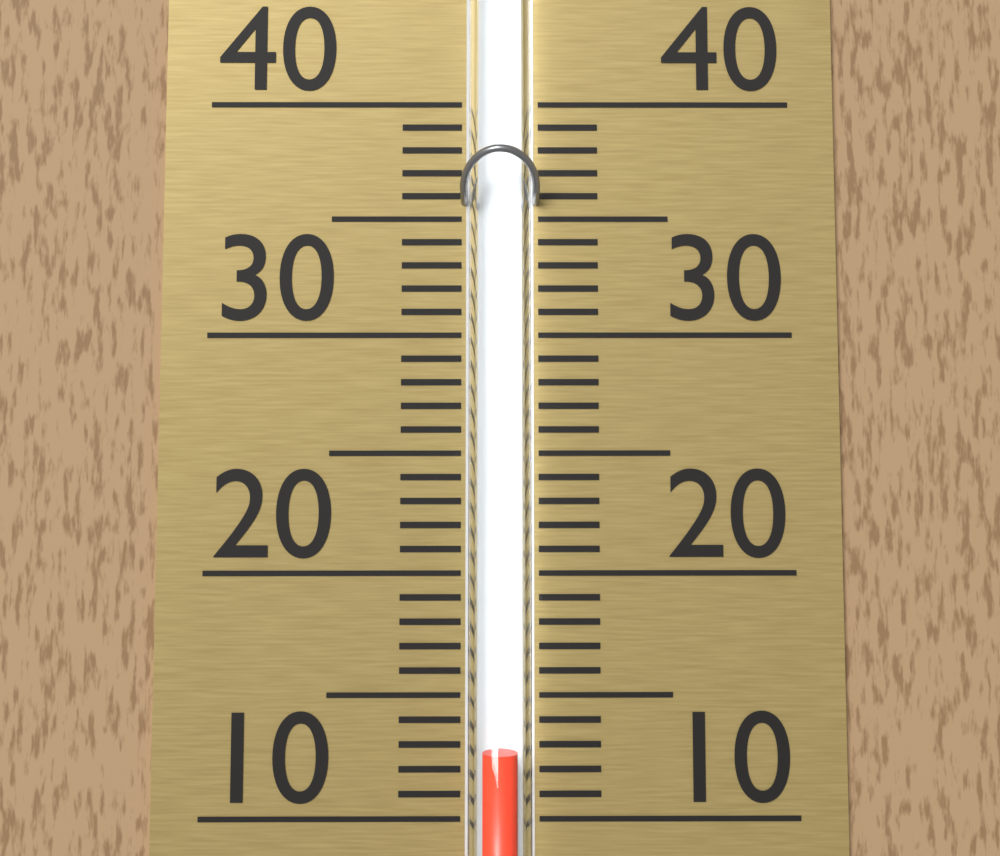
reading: 13 (no unit)
